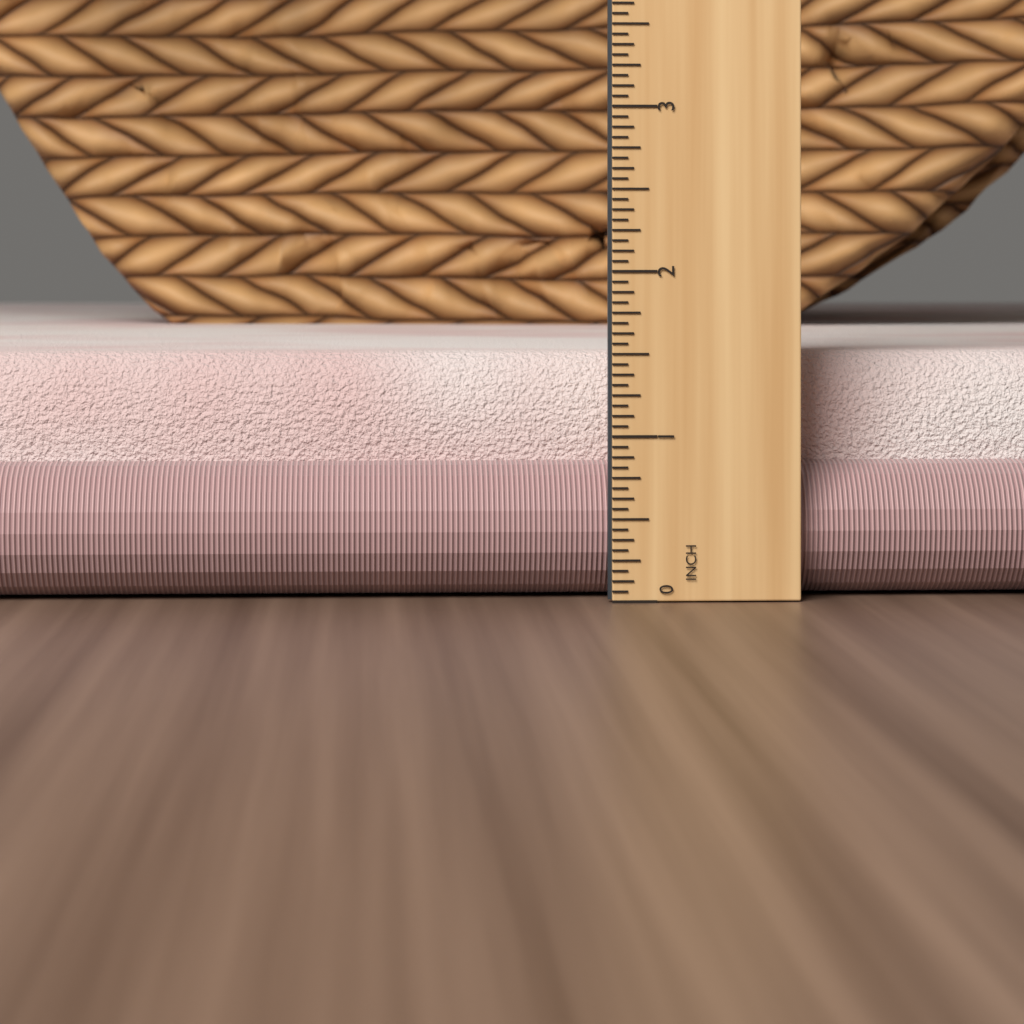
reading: 1.5000 in
